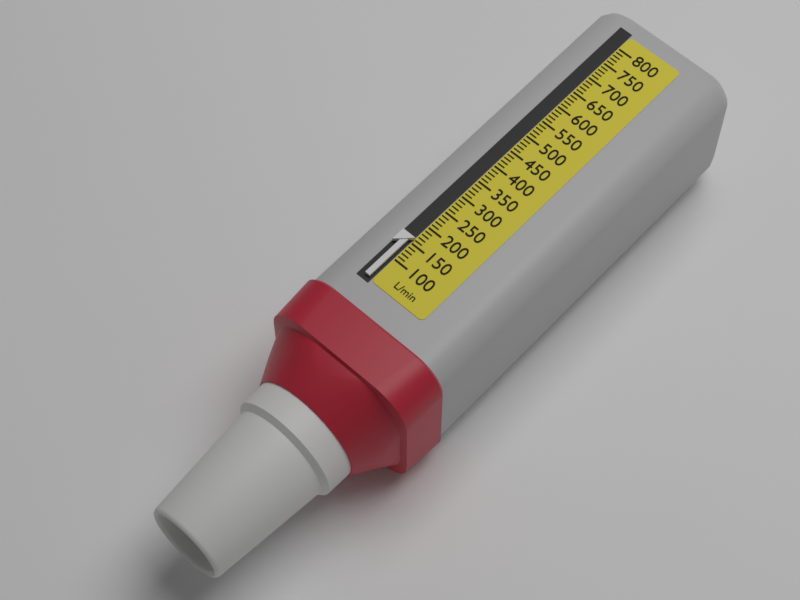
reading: 160 L/min
